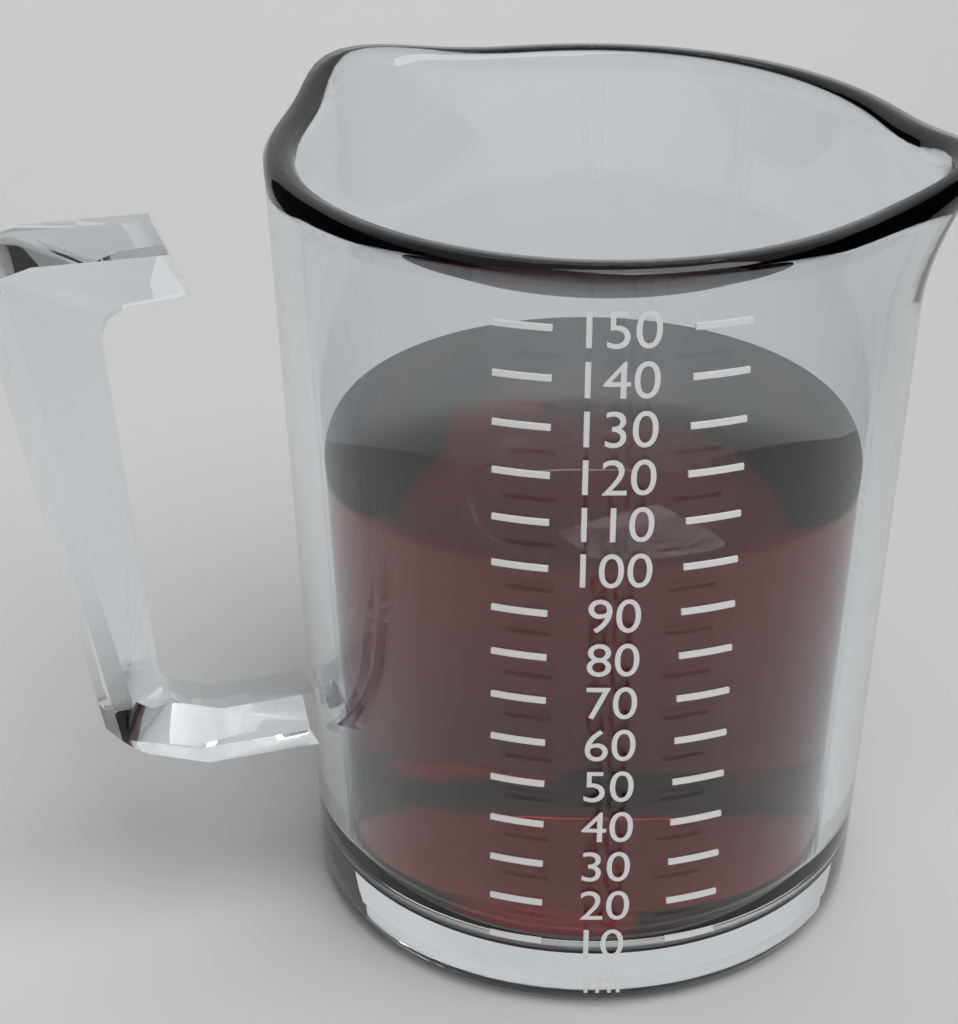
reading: 100 ml
